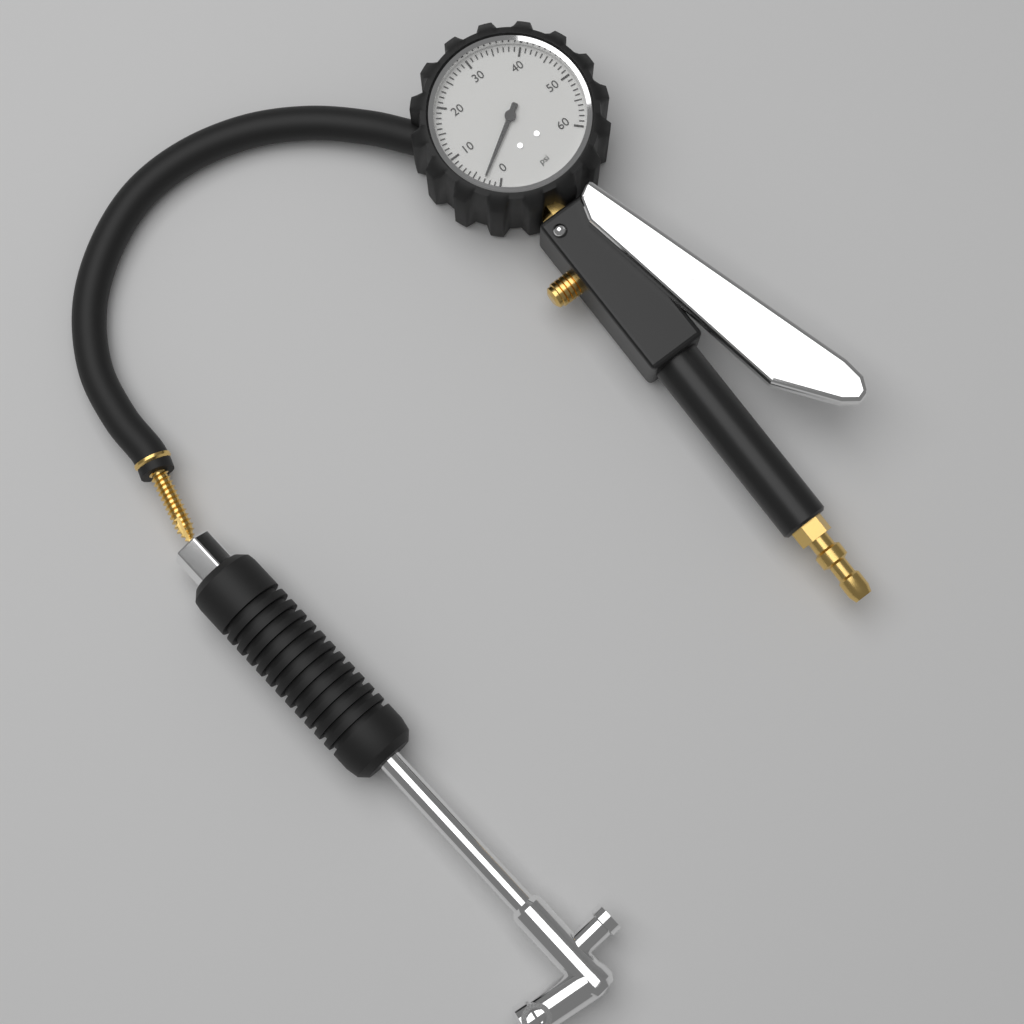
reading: 3 psi
